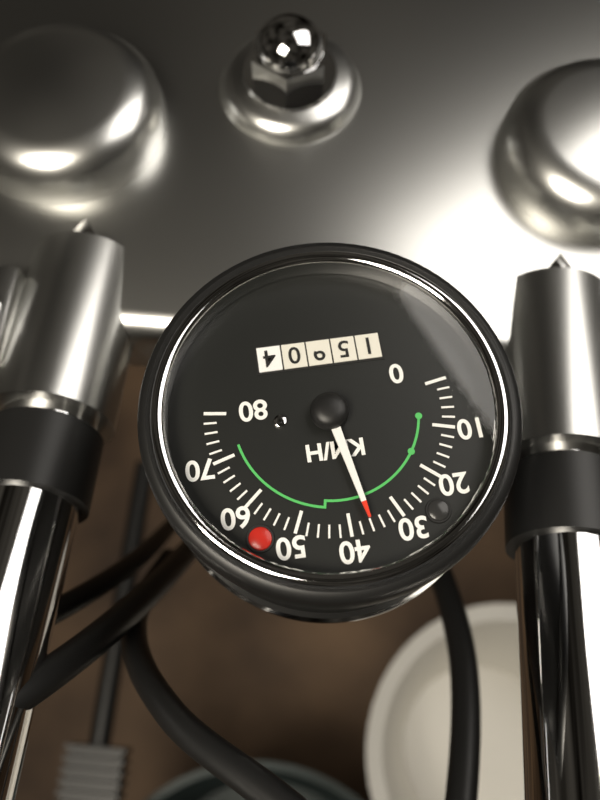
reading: 36 km/h
